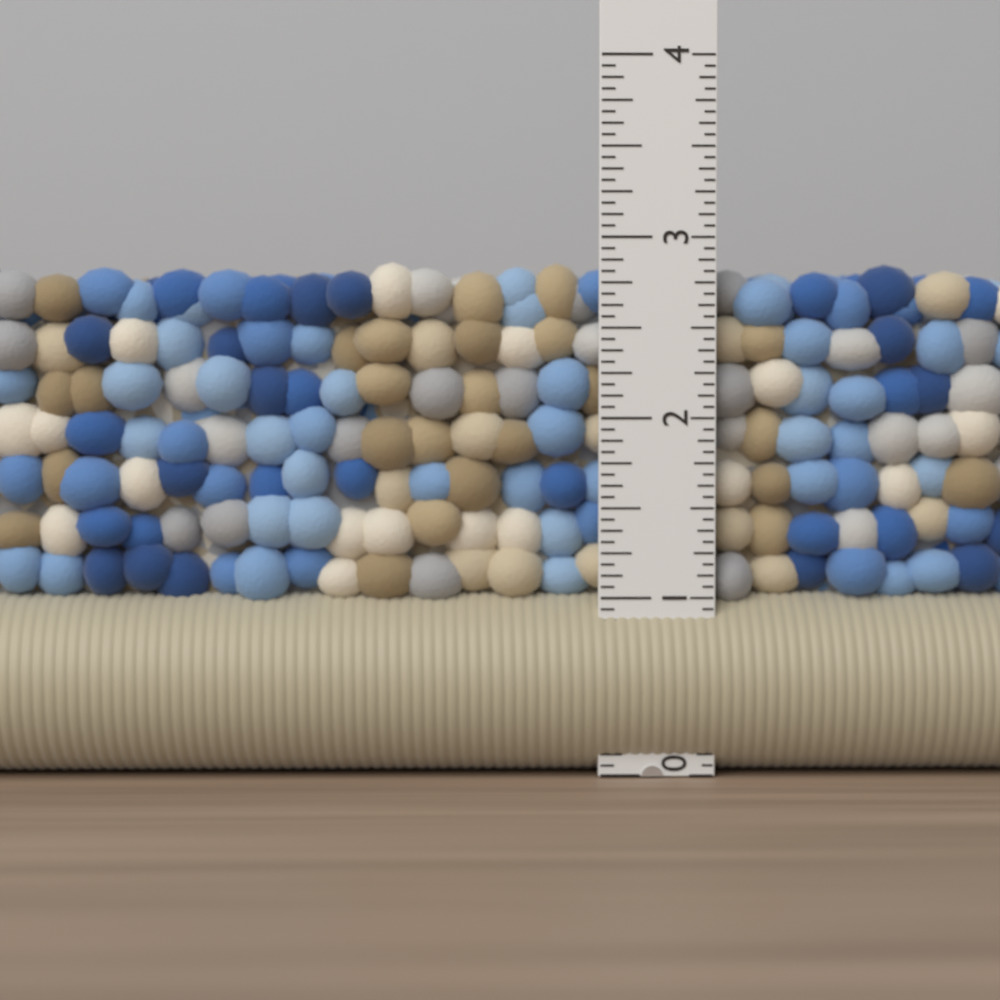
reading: 2.8750 in
